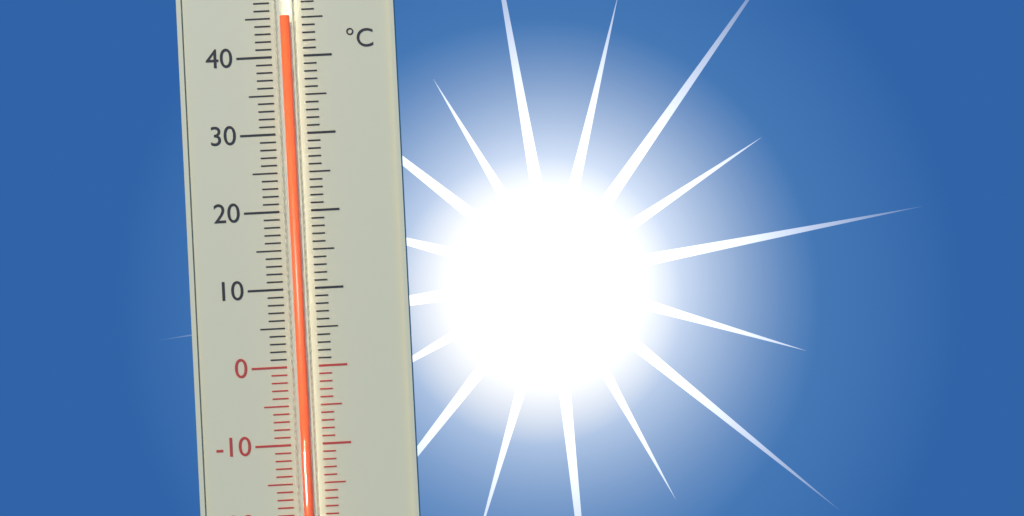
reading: 45 °C
